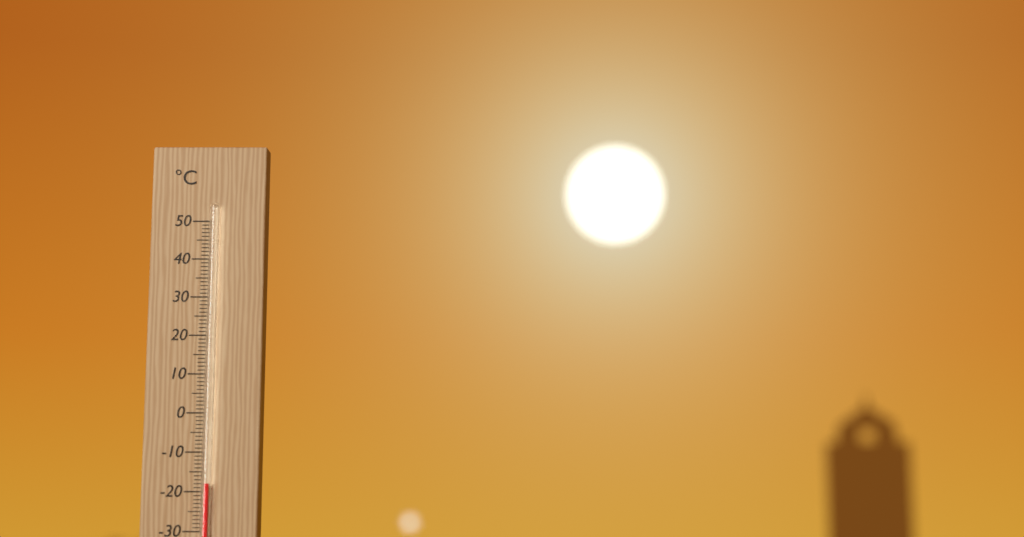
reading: -18 °C
